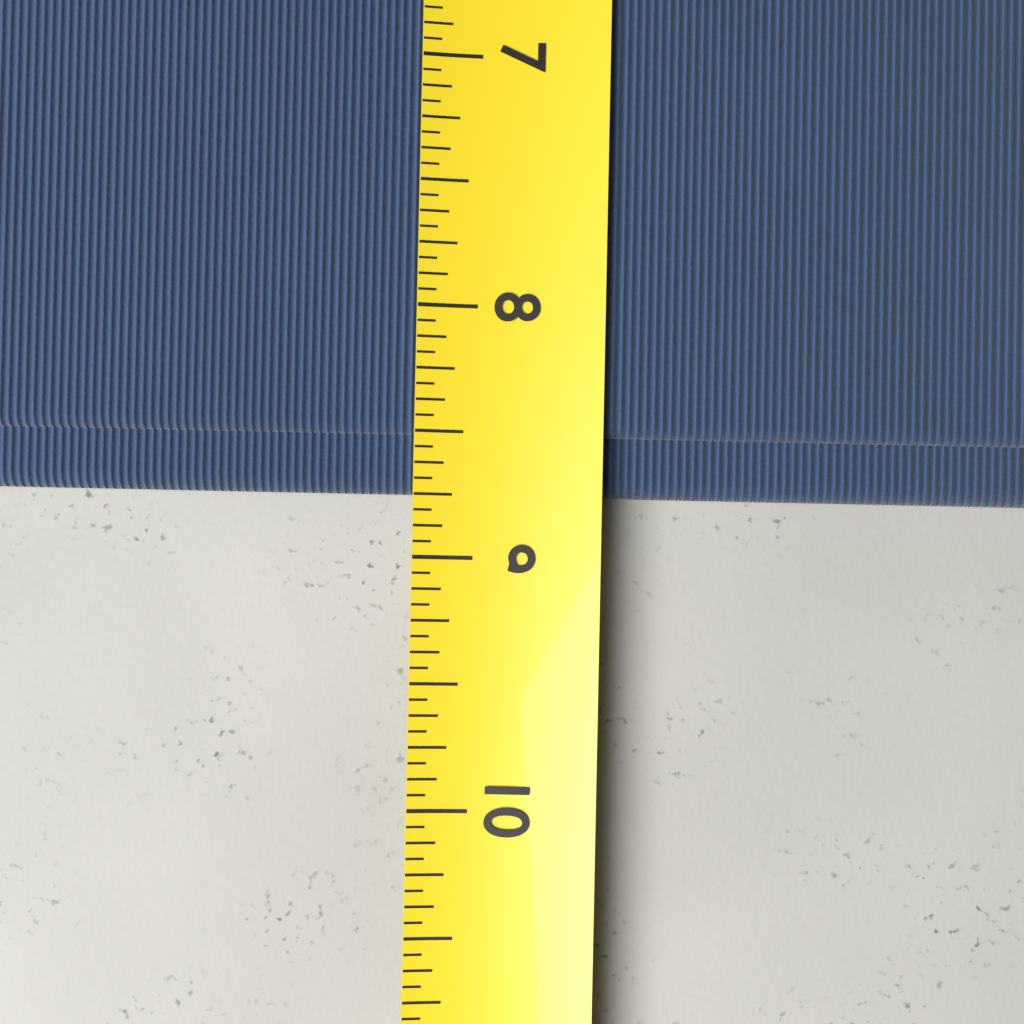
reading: 8.7500 (no unit)
